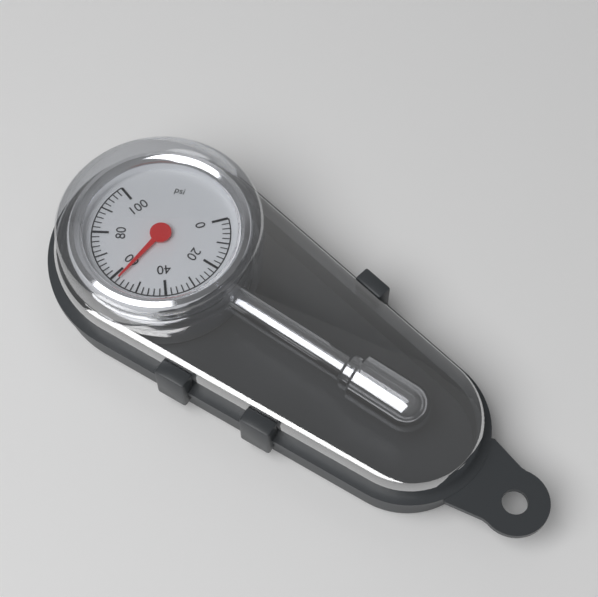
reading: 58 psi
